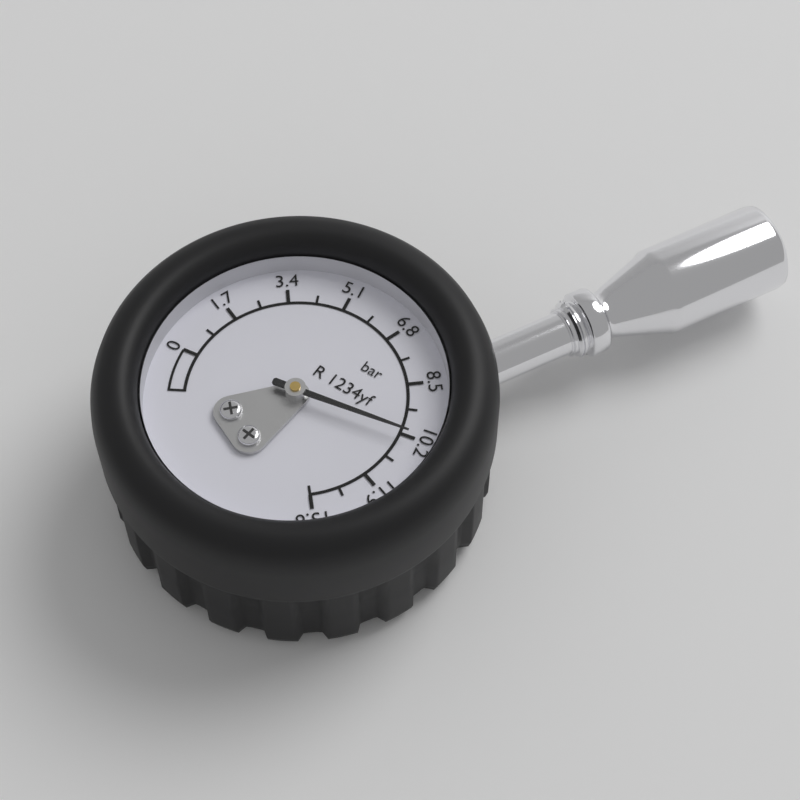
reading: 10.20 bar
